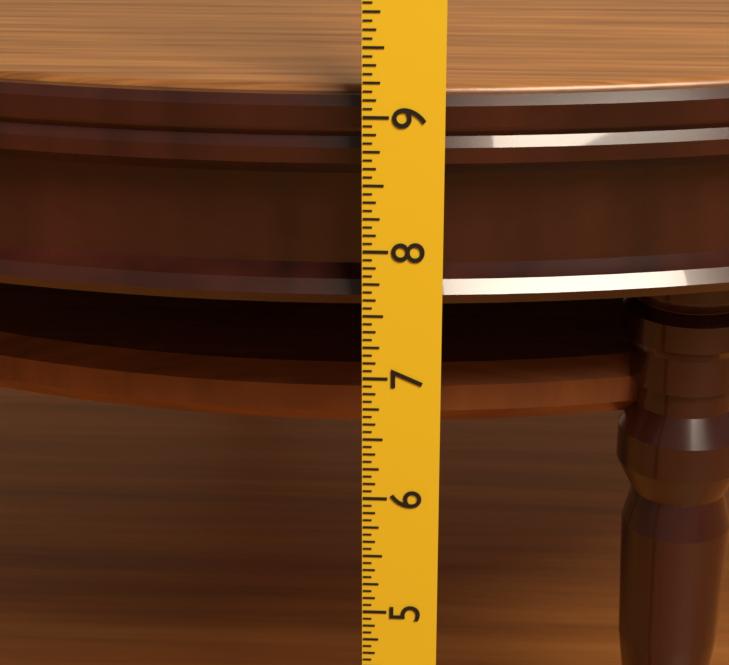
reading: 9.1250 in
